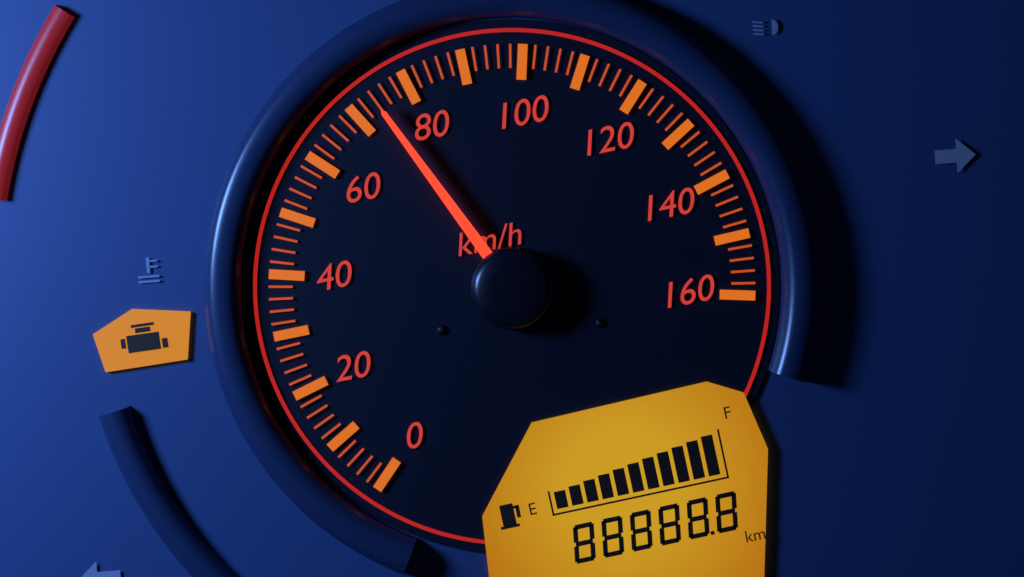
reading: 74 km/h
